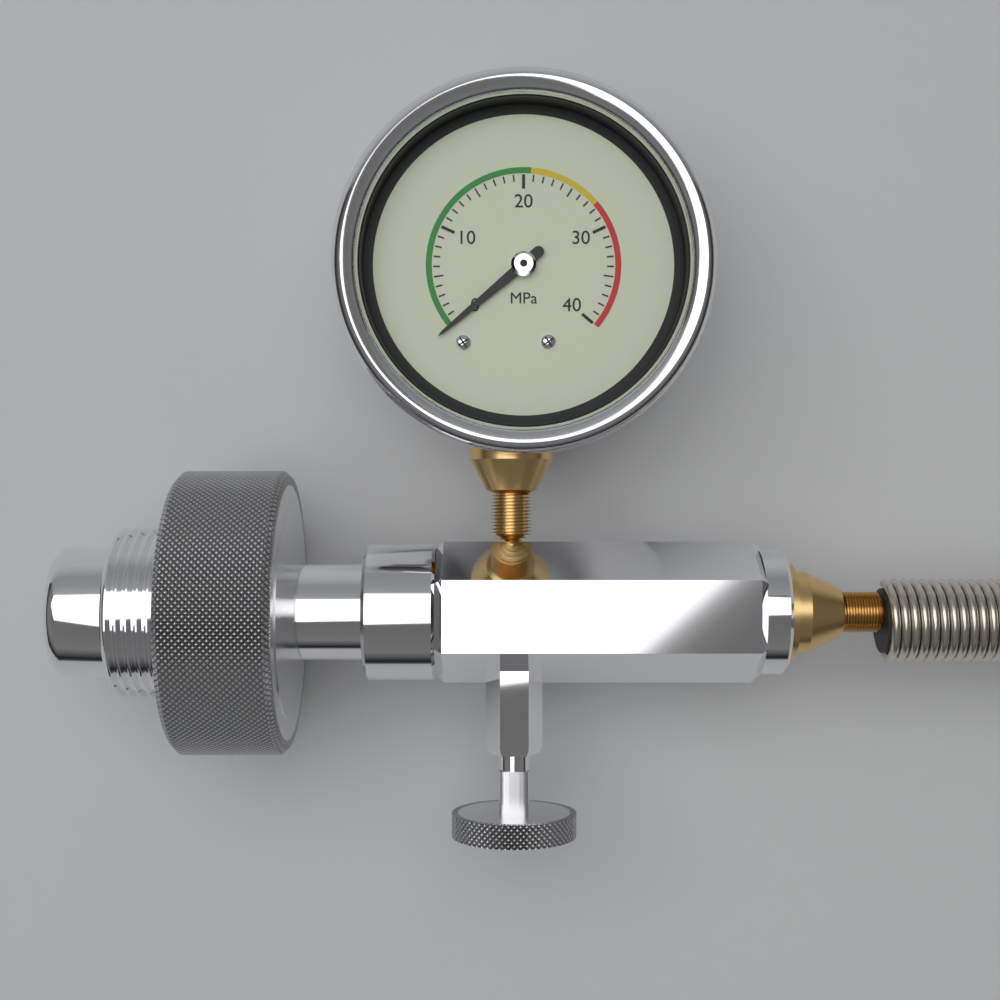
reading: 0 MPa
